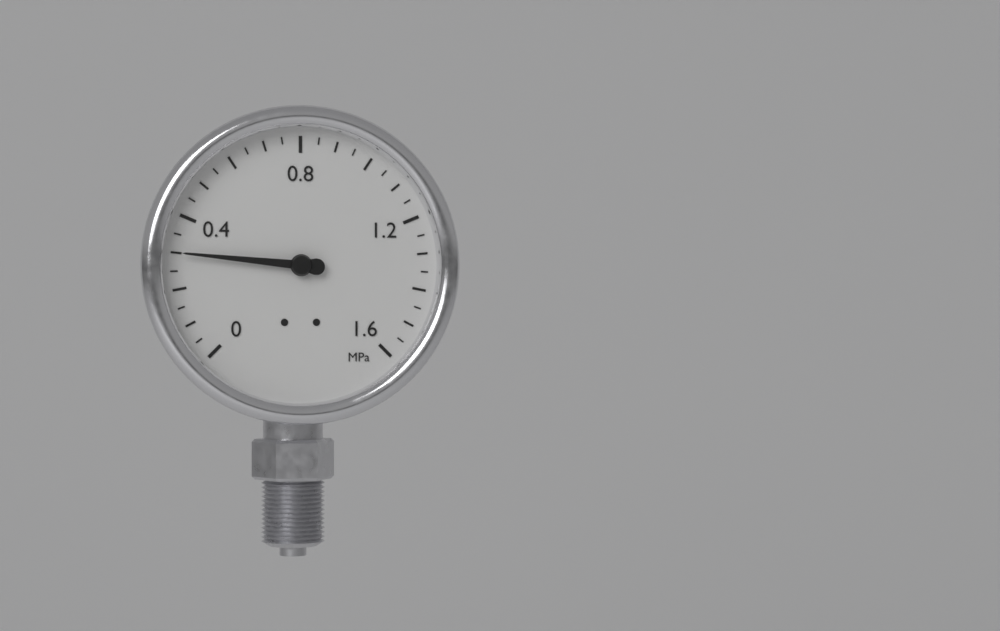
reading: 0.30 MPa
